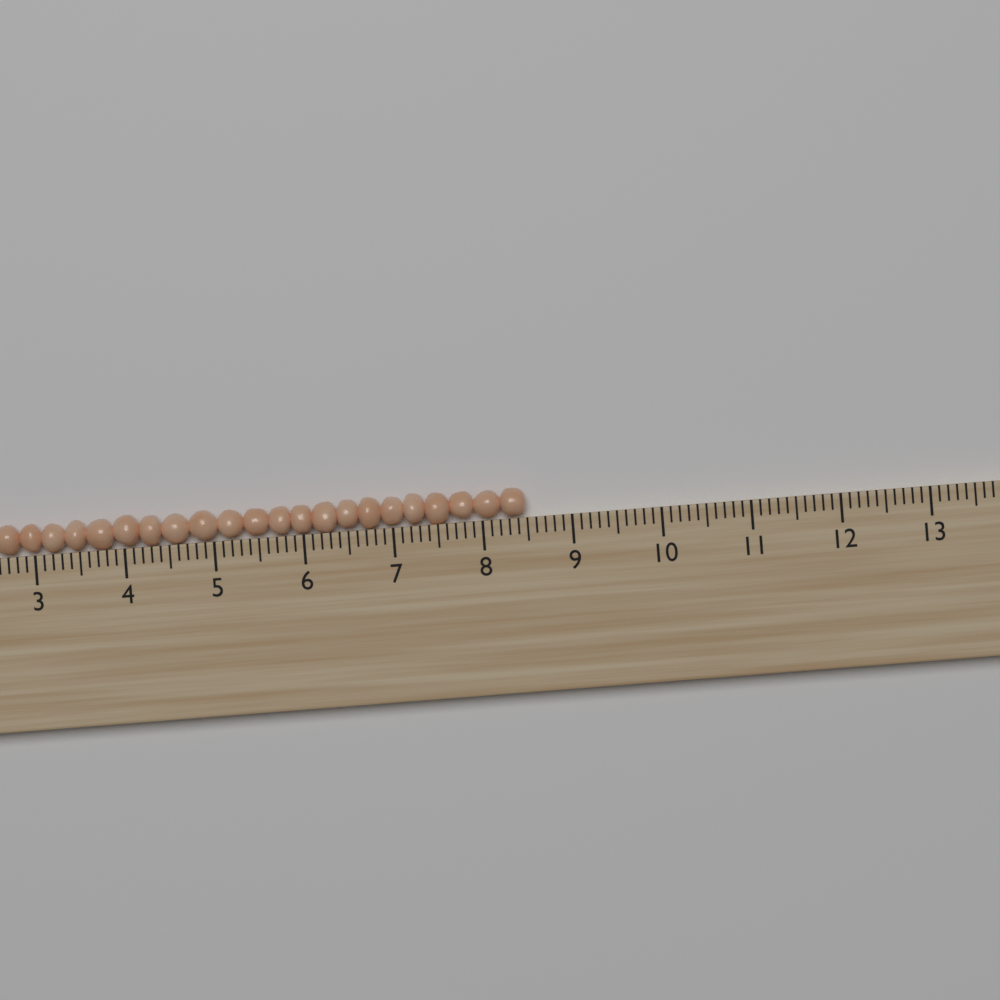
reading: 8.5 (no unit)
